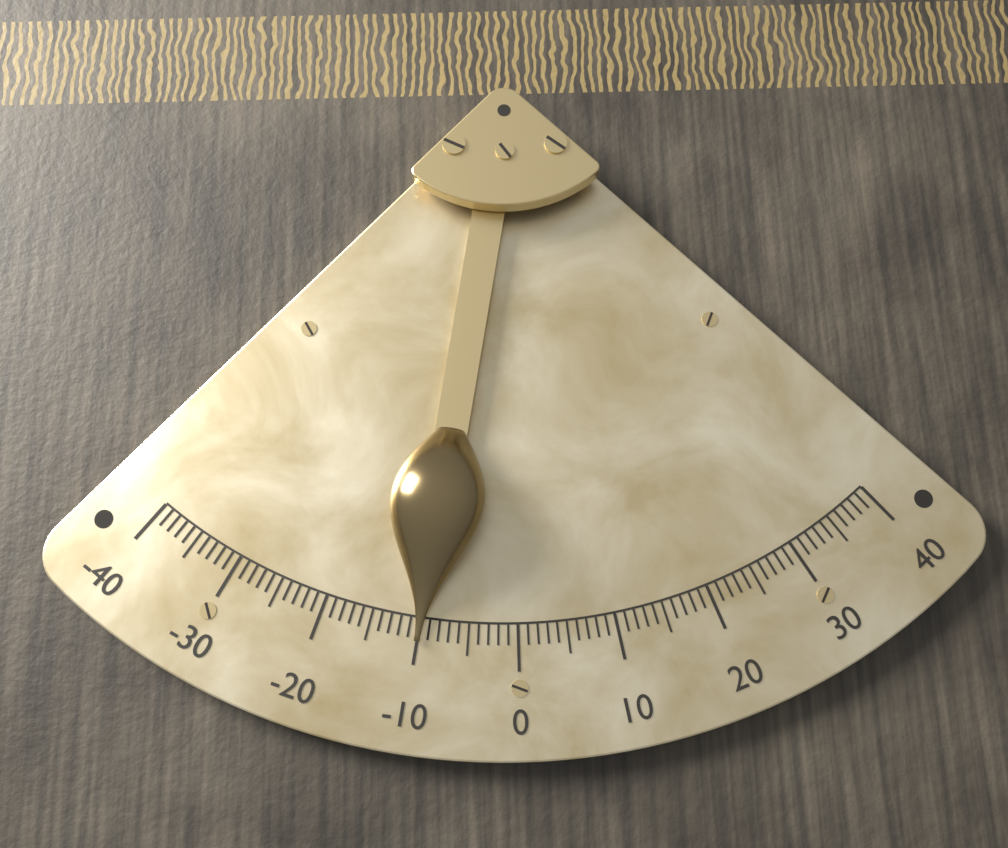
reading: -10 (no unit)
